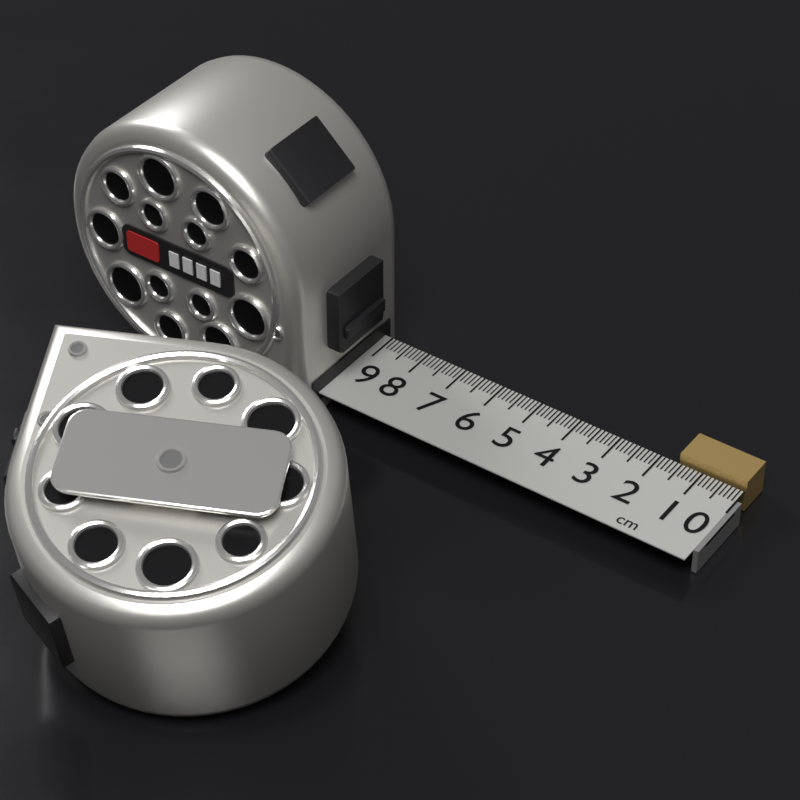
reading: 1.6 cm
